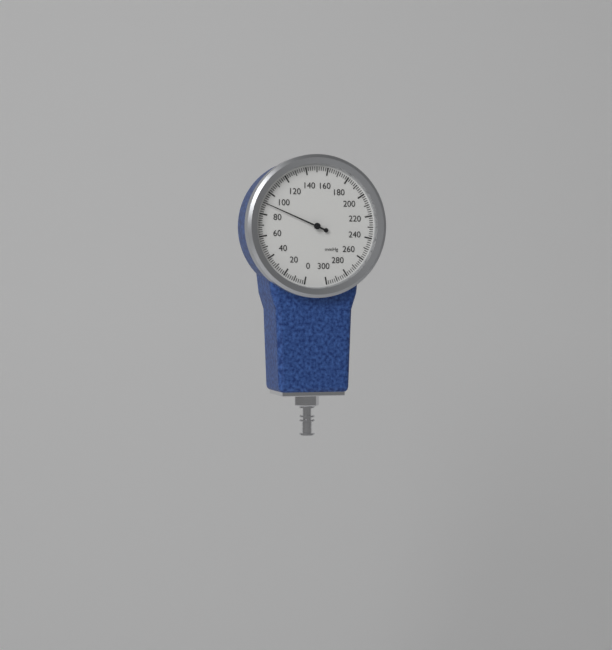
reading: 90 mmHg
